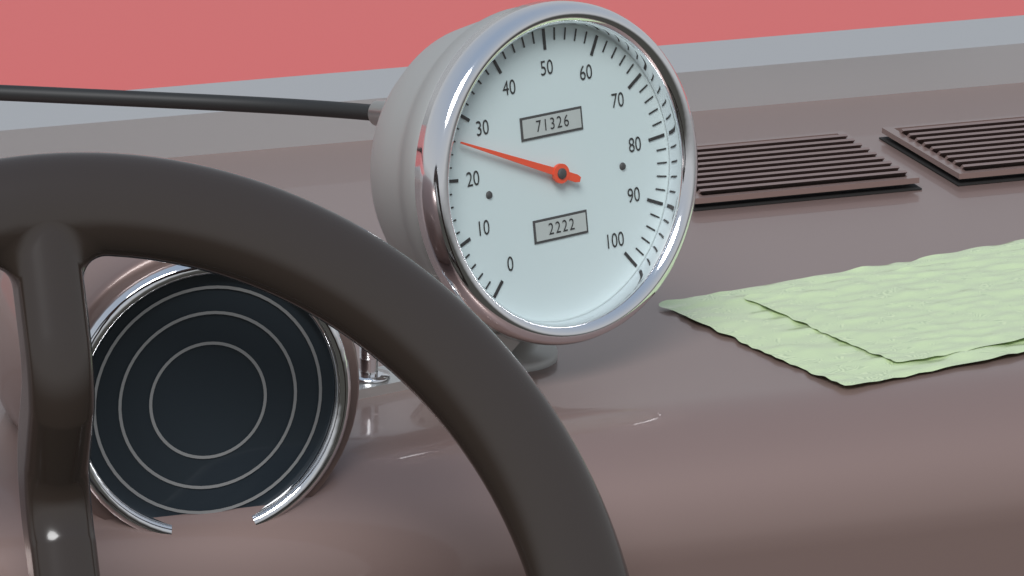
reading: 26 (no unit)
